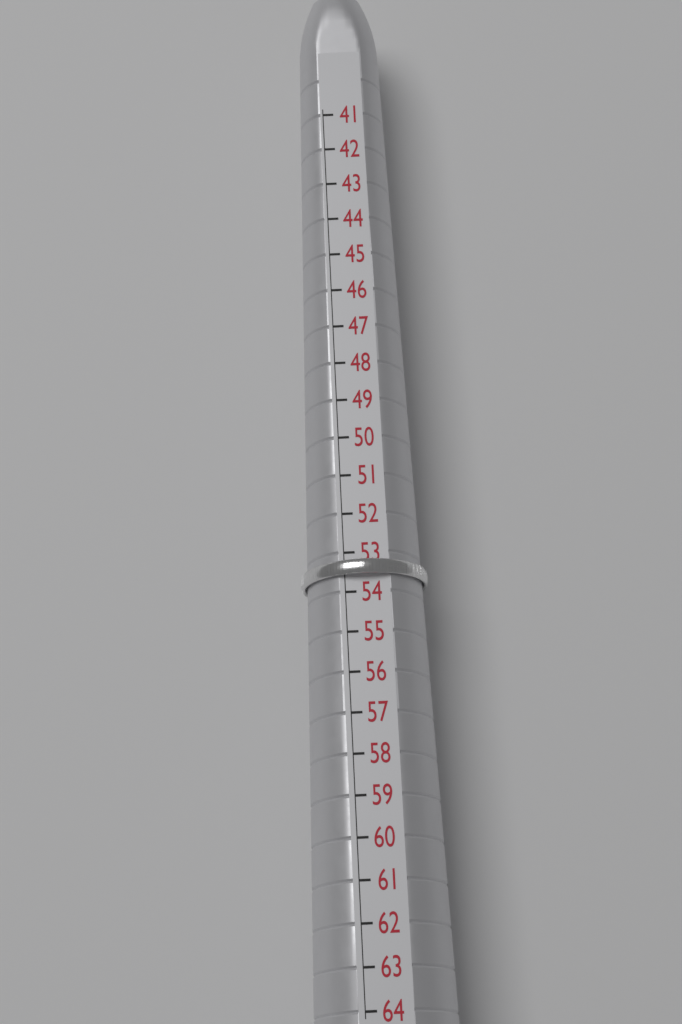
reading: 53.6 (no unit)
